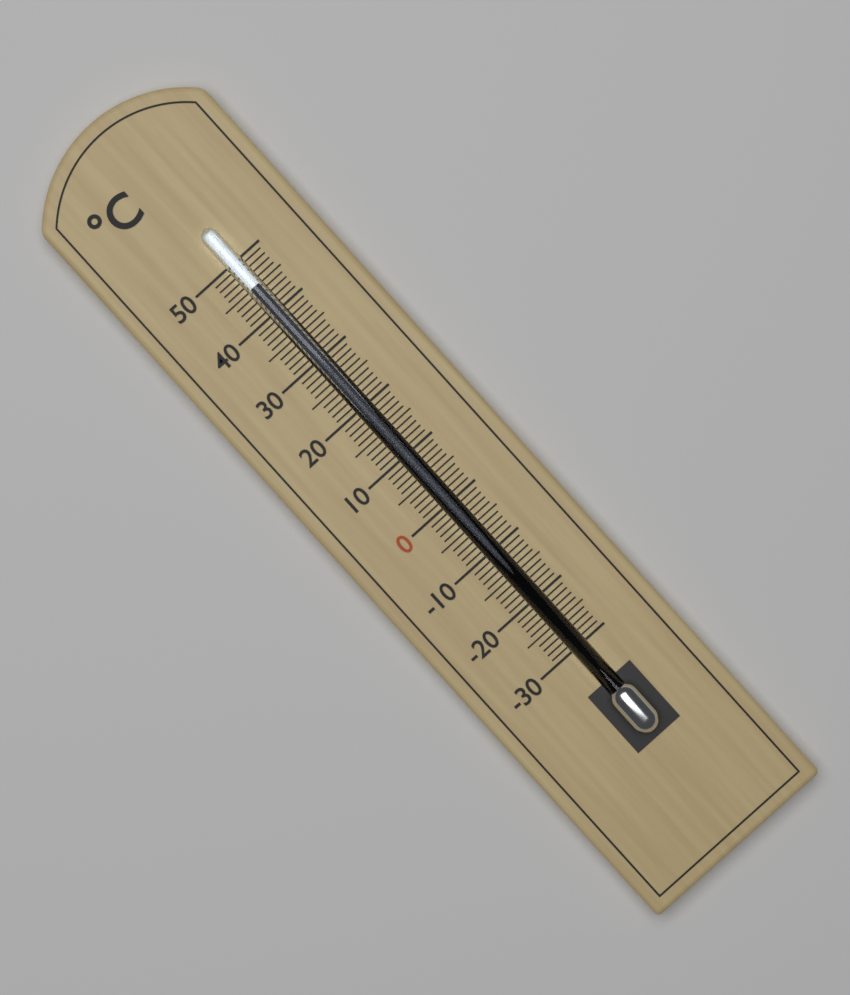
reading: 45 °C
